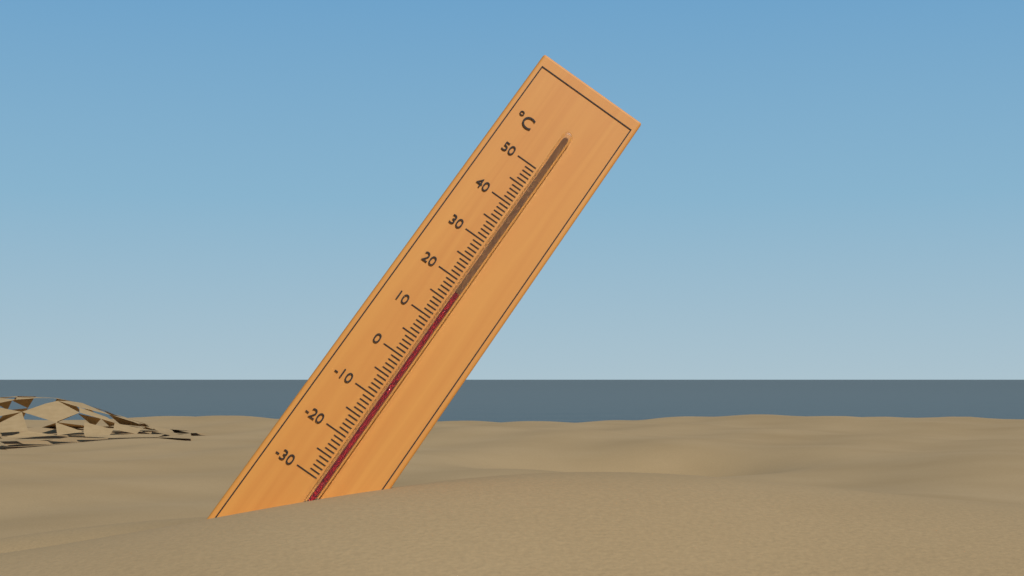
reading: 17 °C
